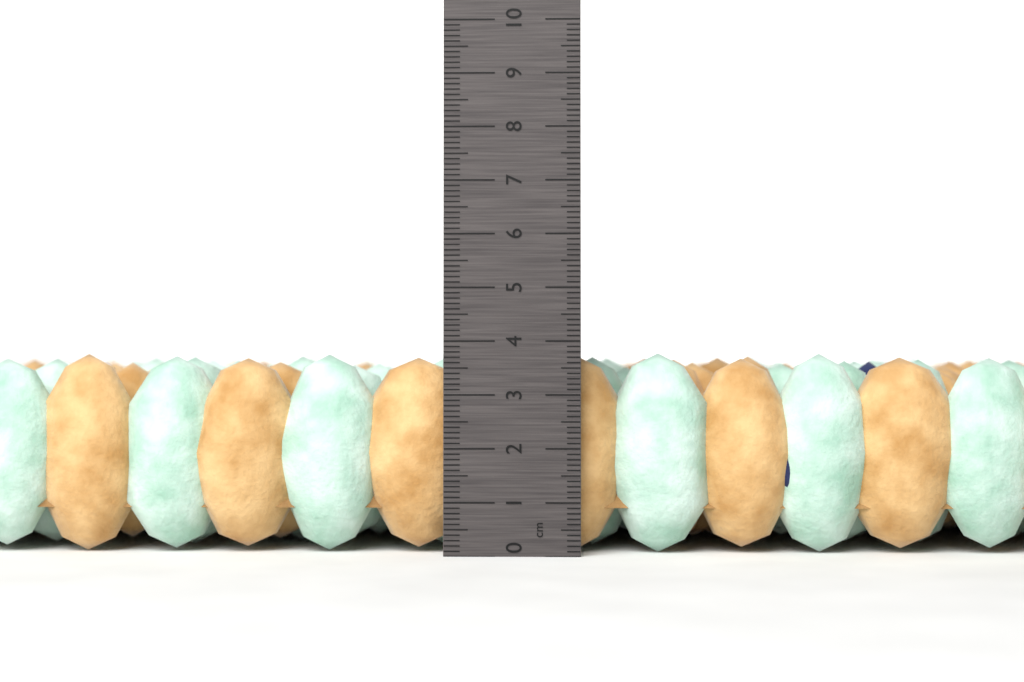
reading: 3.8 cm
